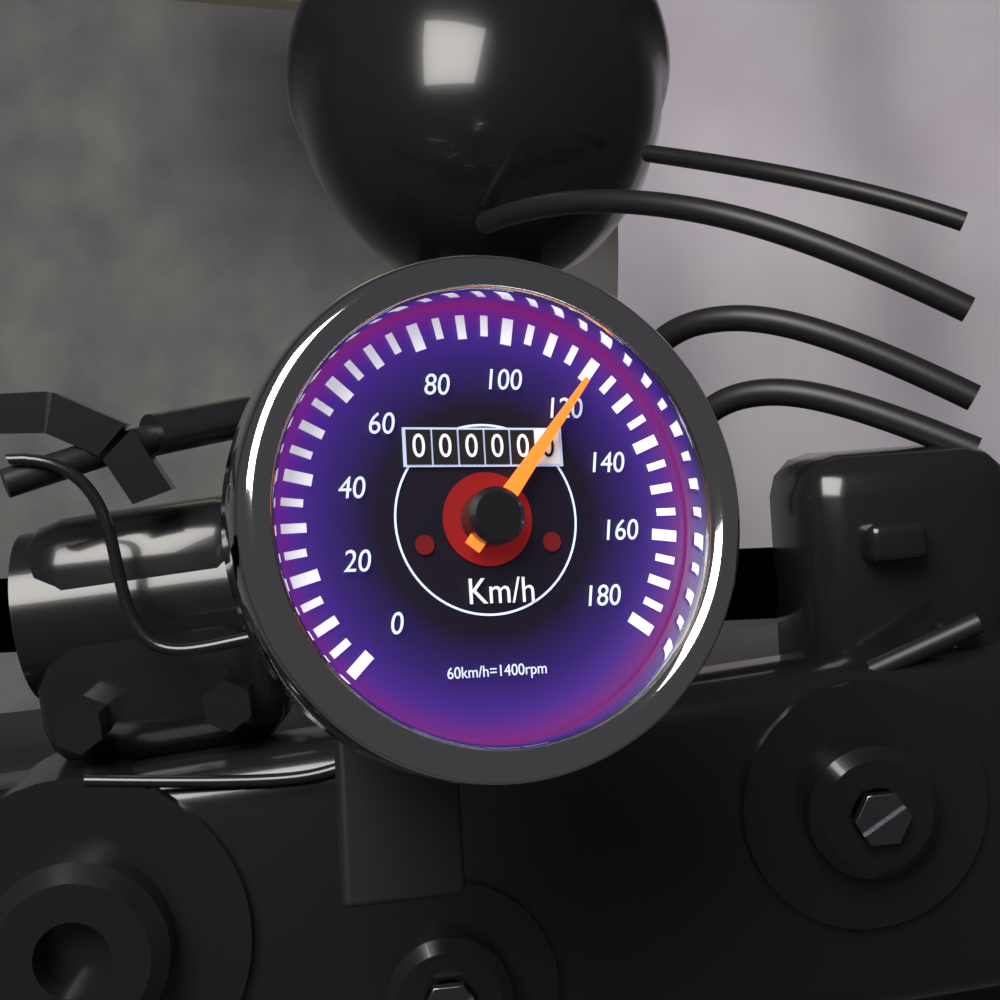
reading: 120 km/h
